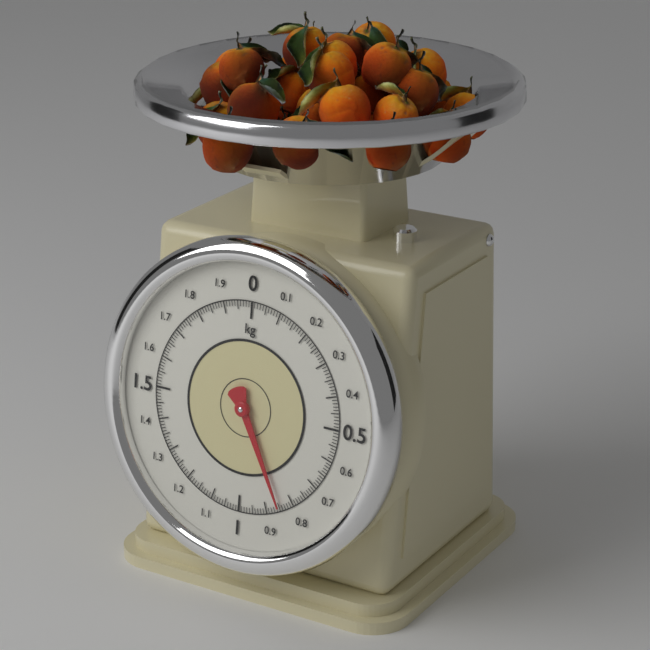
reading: 0.85 kg
